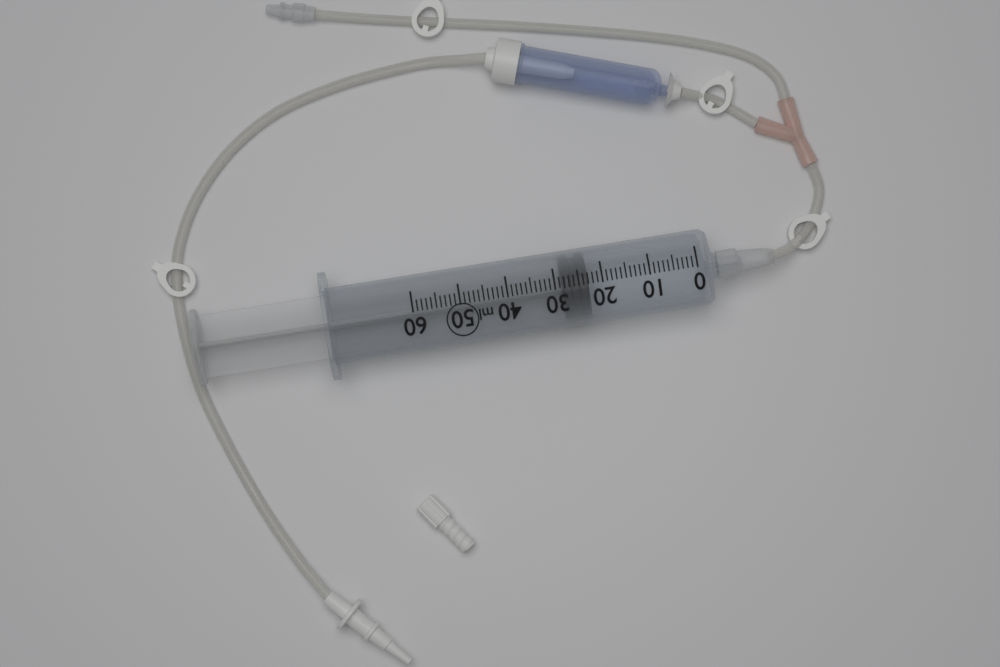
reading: 23 ml
